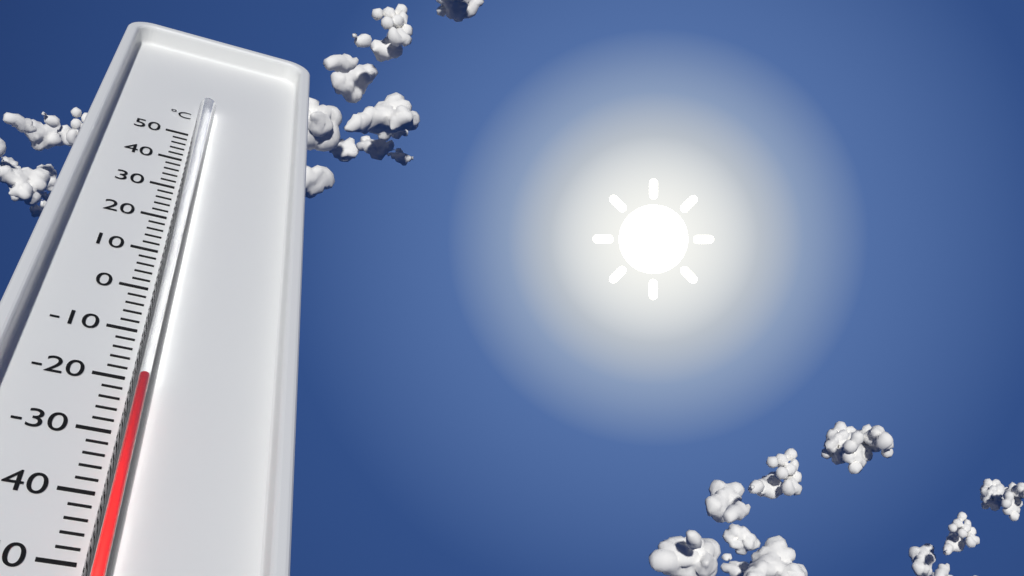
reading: -22 °C
